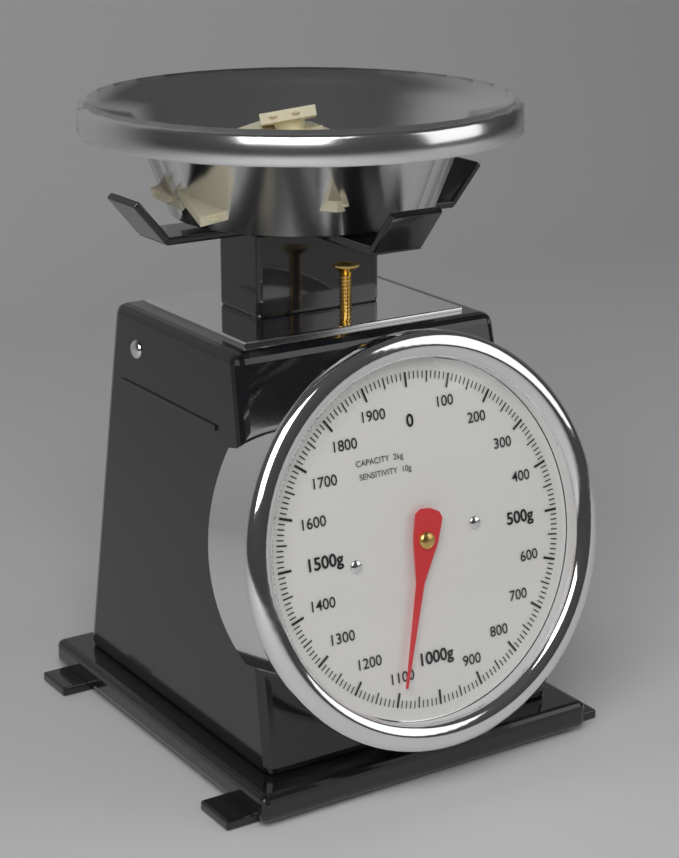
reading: 1090 g
